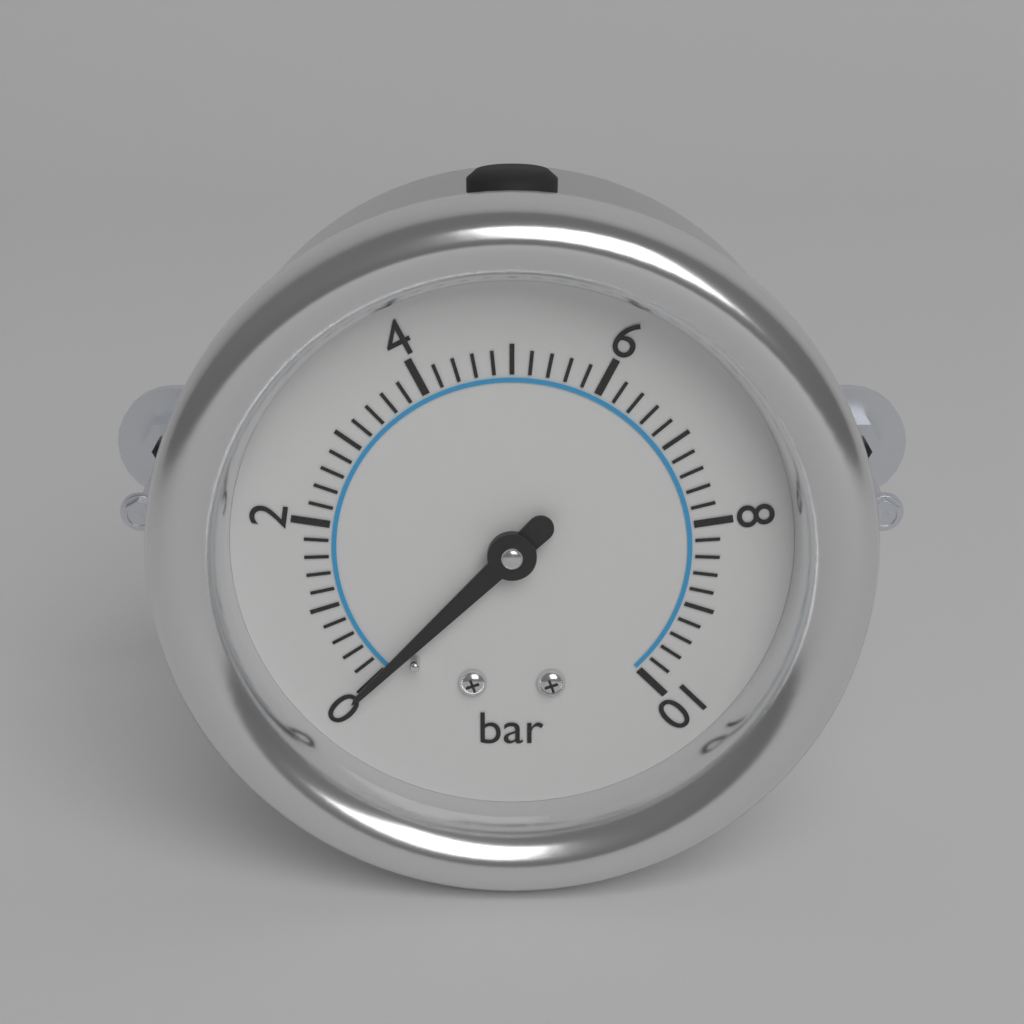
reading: 0.0 bar
